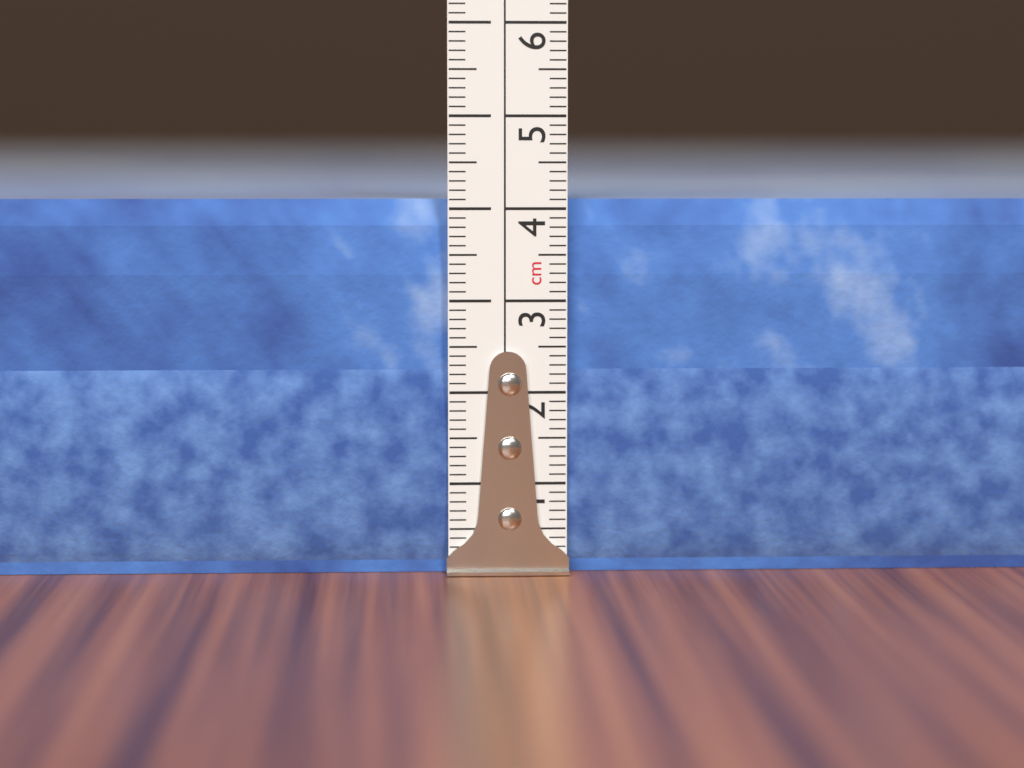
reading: 4.1 cm
